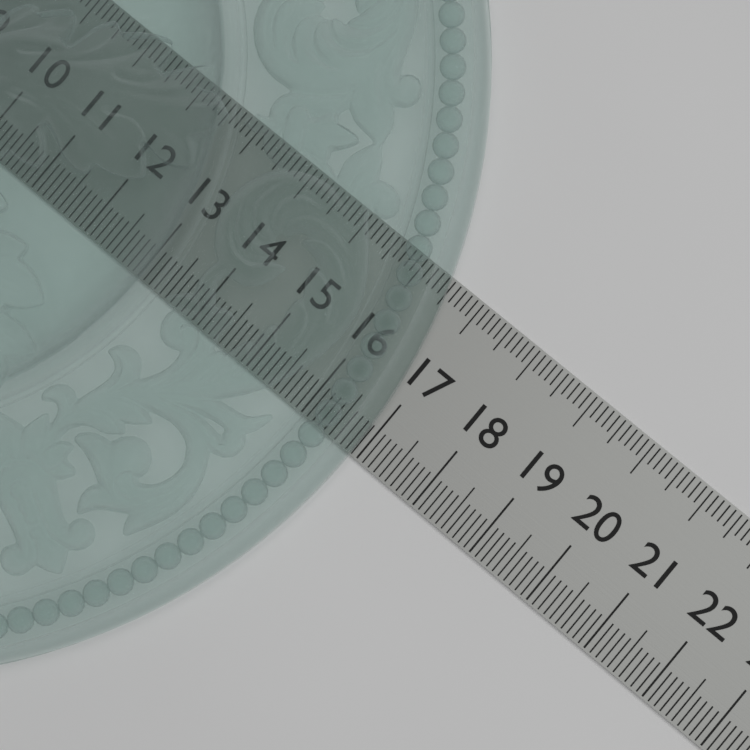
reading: 16.9 (no unit)
